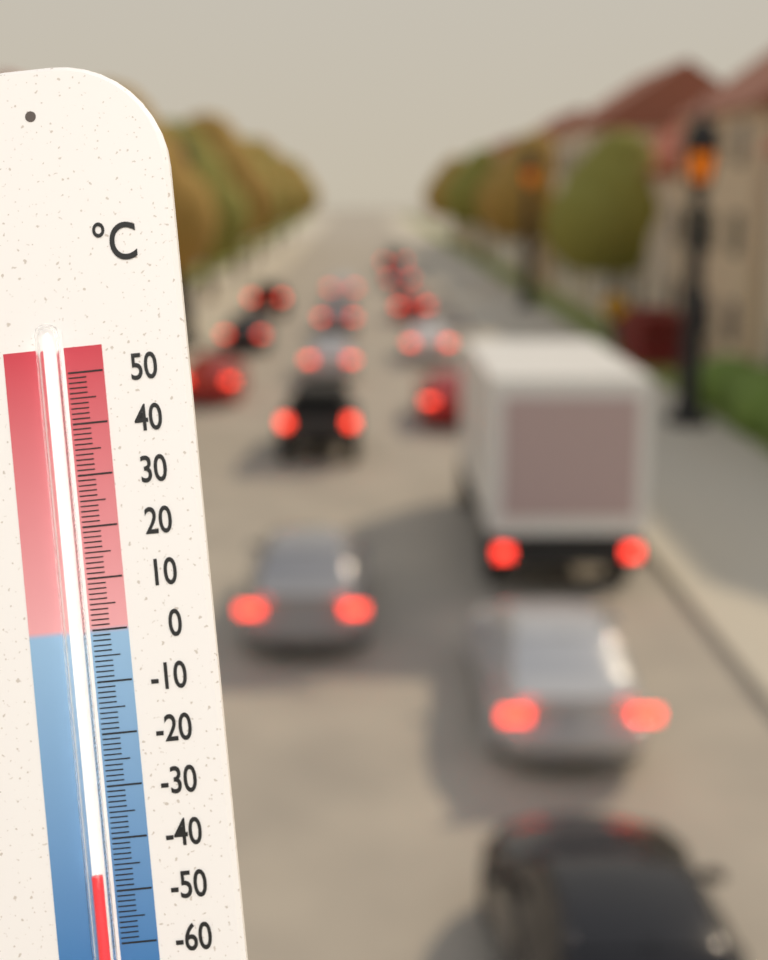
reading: -46 °C
